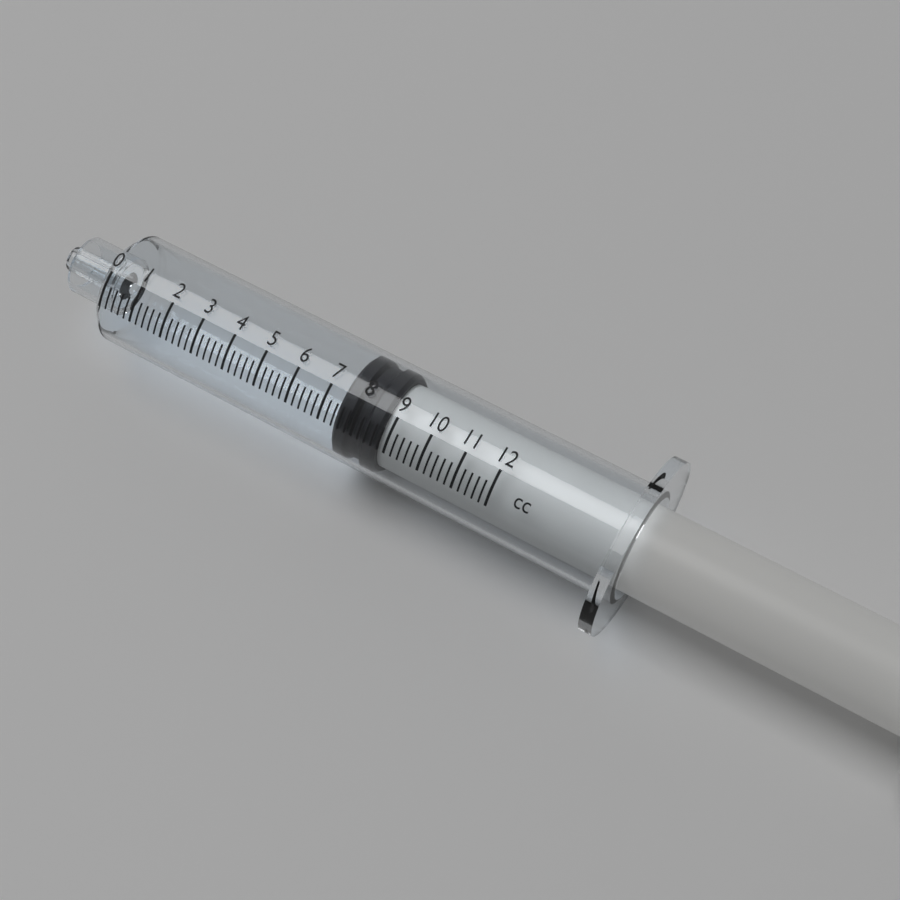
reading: 7.4 cc
